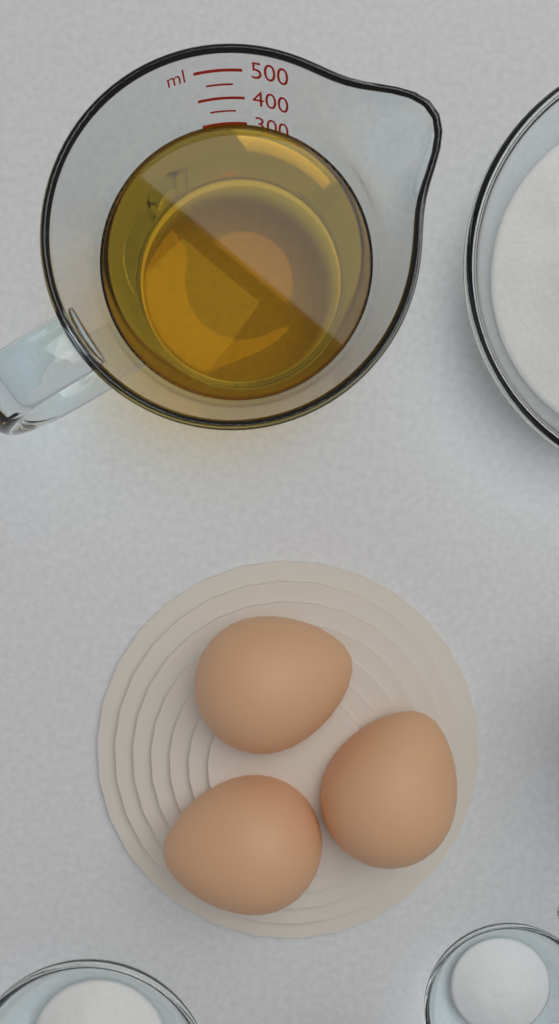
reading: 300 ml
